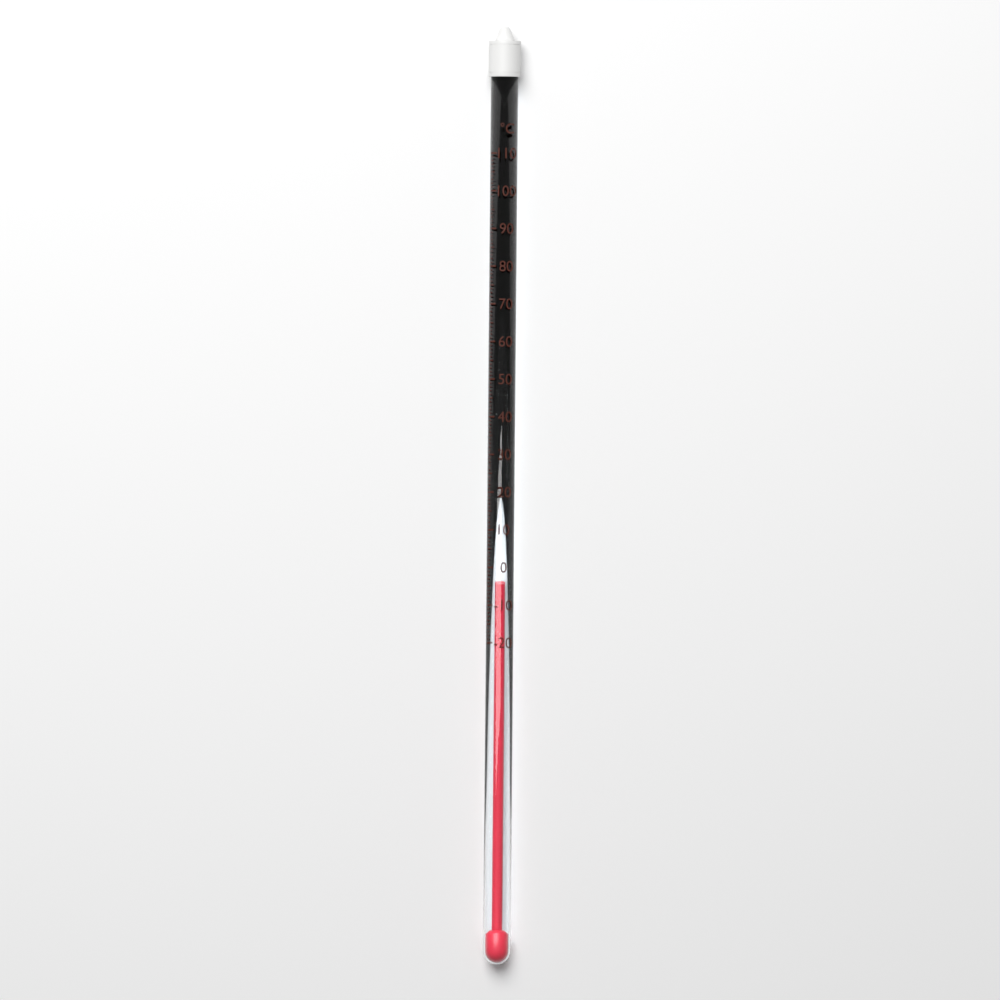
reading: -5 °C
